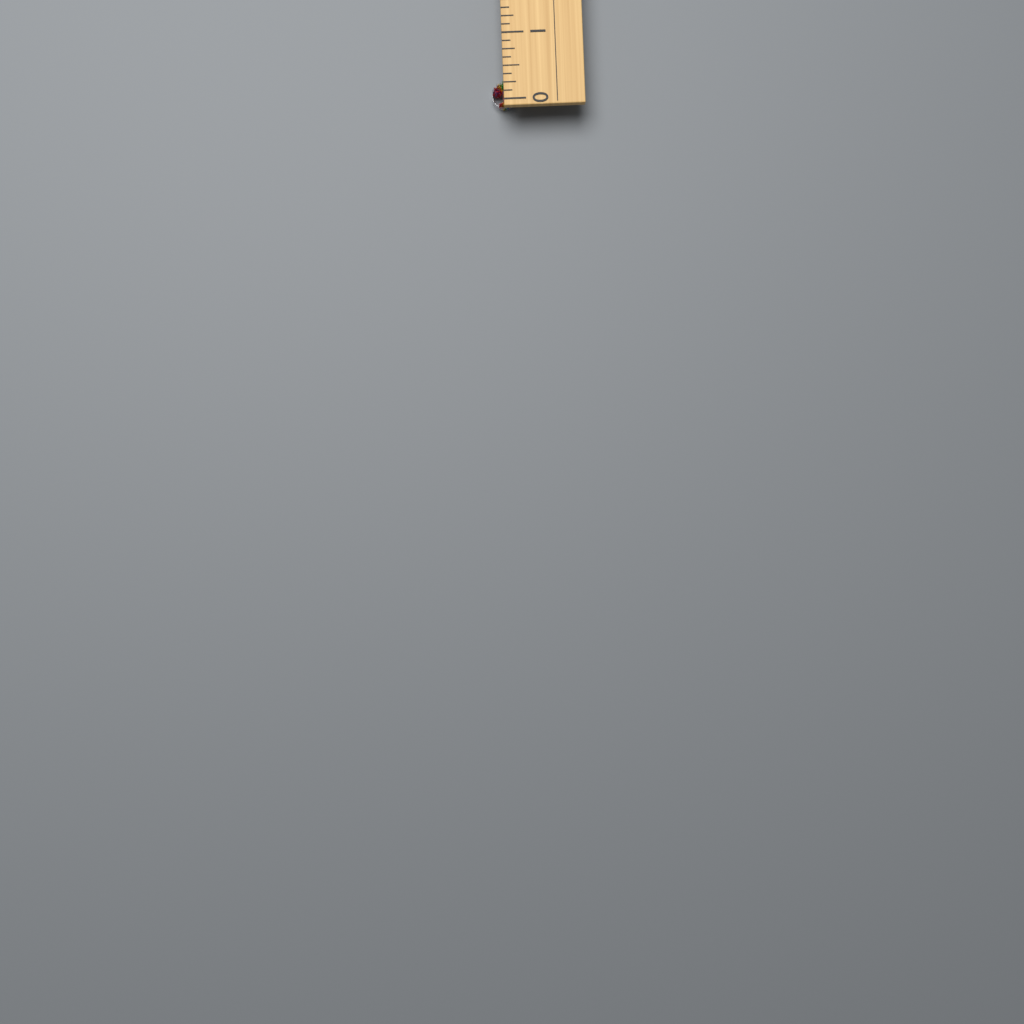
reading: 0.375 (no unit)
